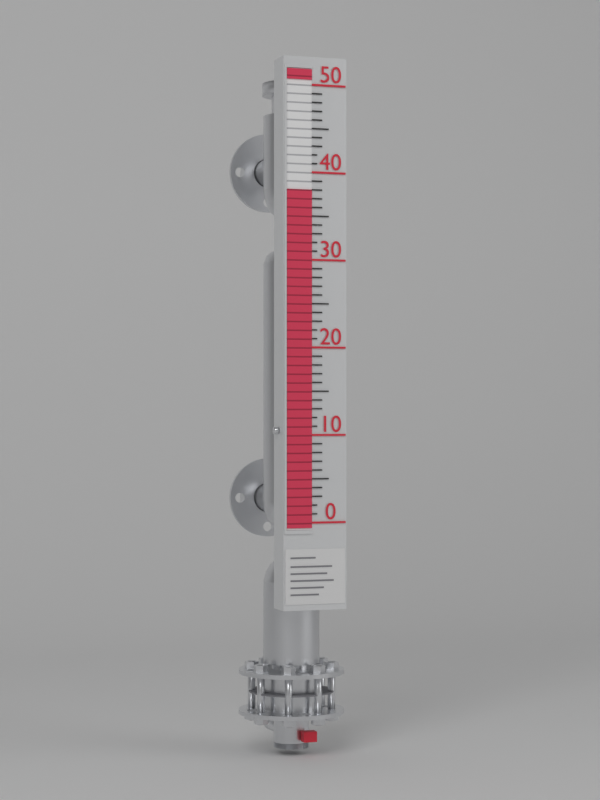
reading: 38 (no unit)
